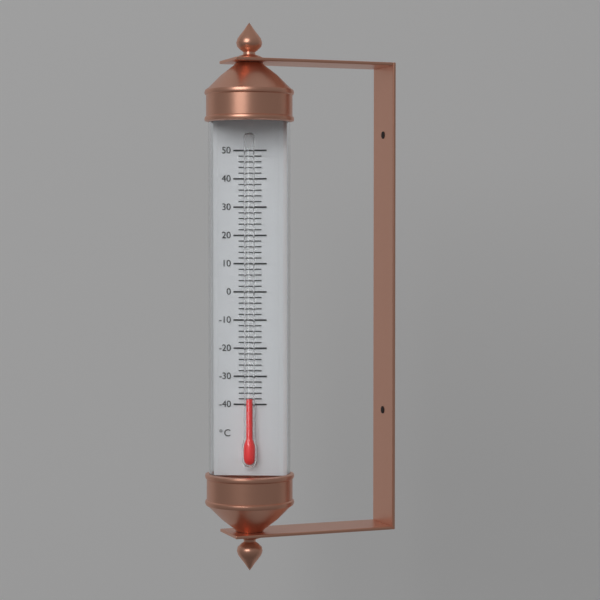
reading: -38 °C
